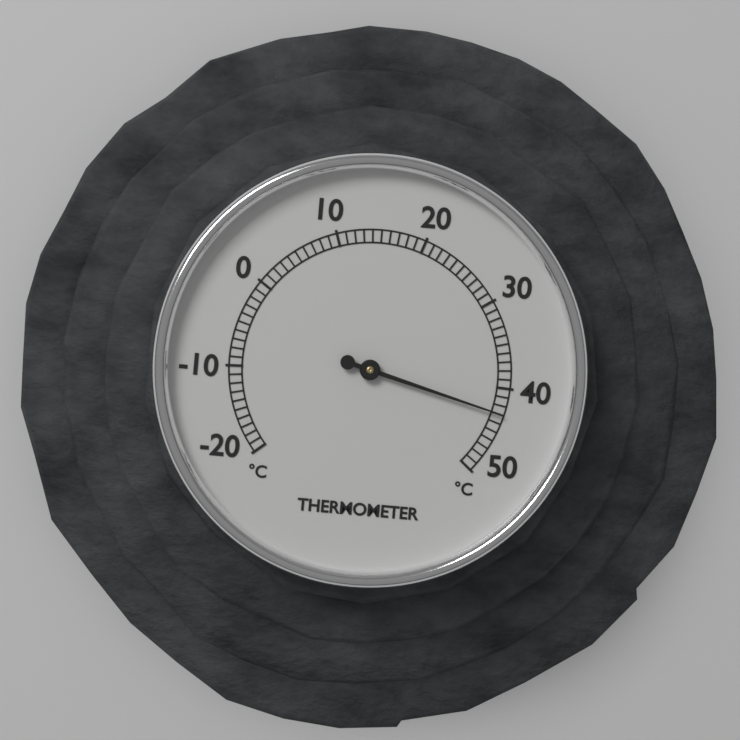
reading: 43 °C
